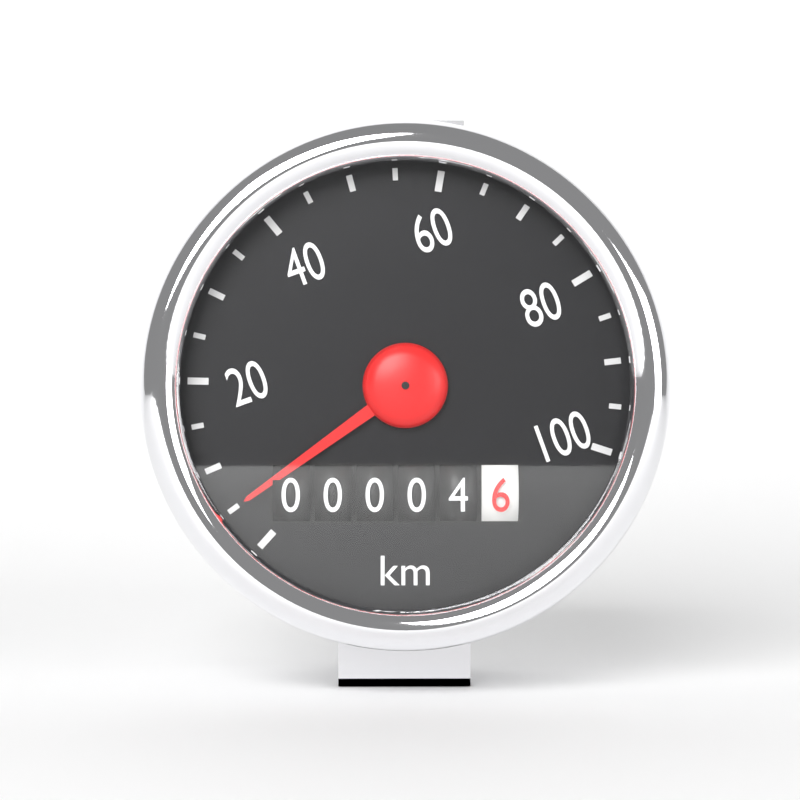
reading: 5 km/h
